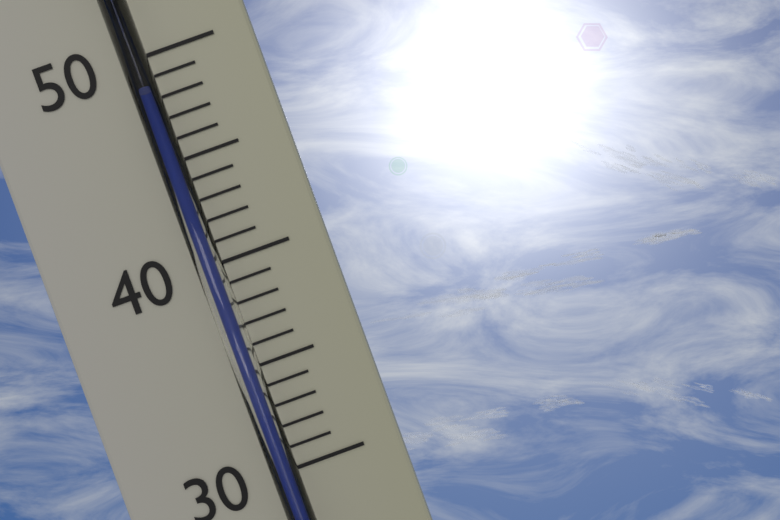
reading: 48 (no unit)
